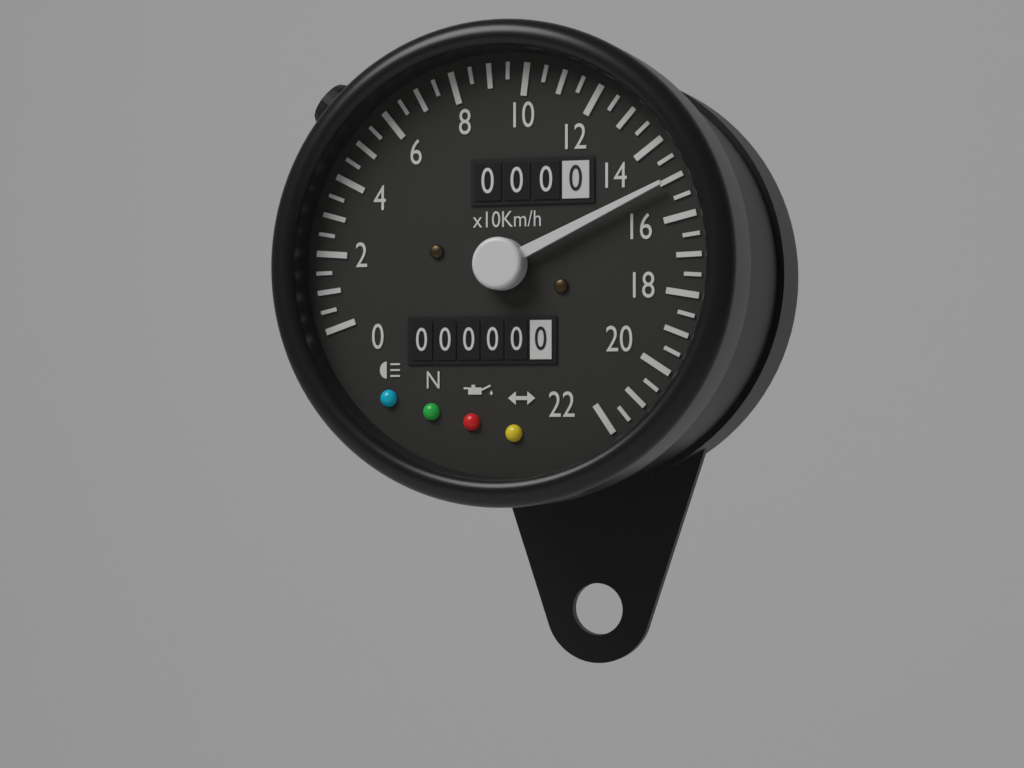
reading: 150 km/h
